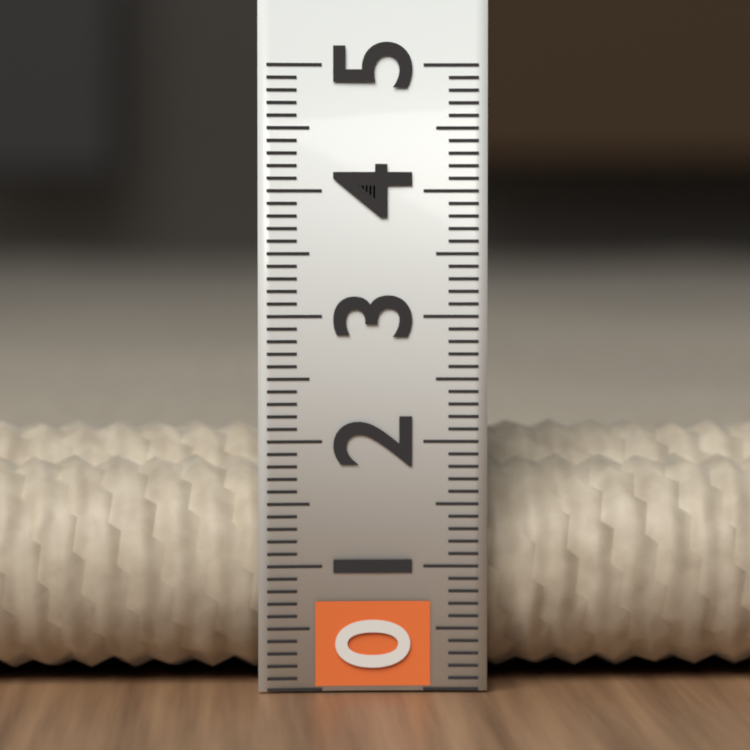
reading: 2.1 (no unit)
